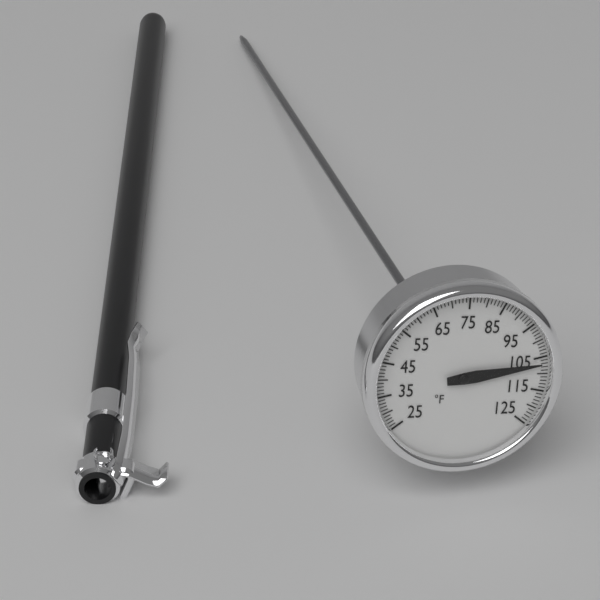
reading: 107 °F
